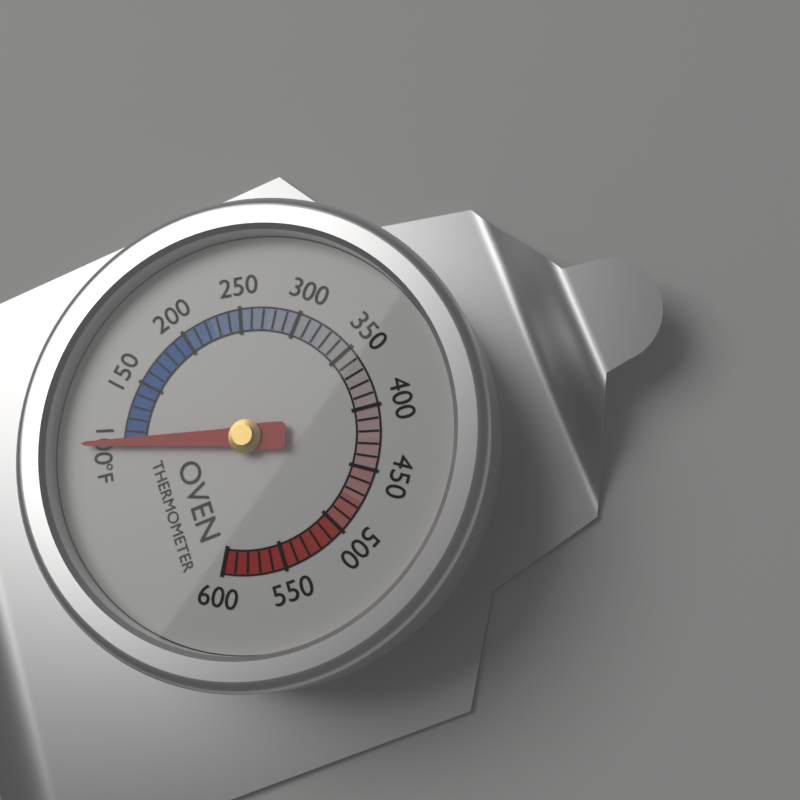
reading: 100 °F
